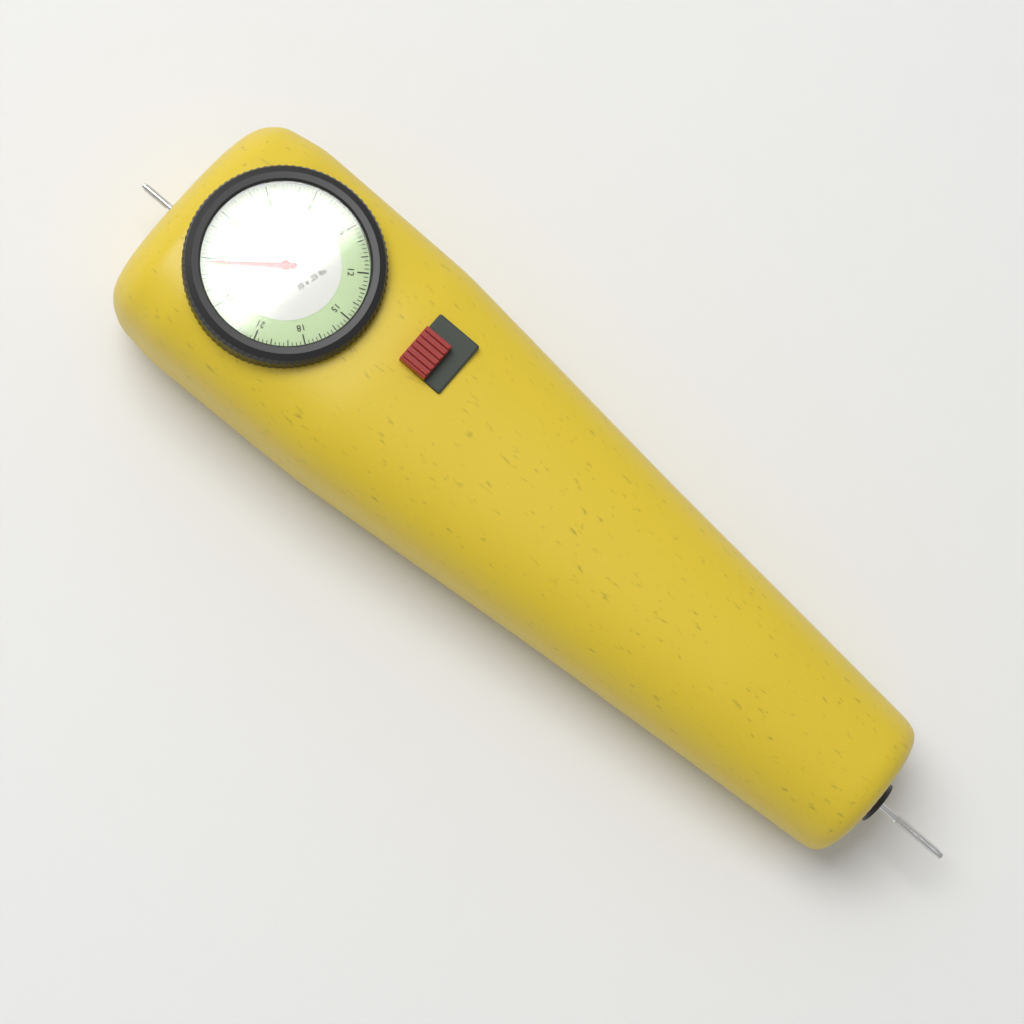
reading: 26.75 lbs
